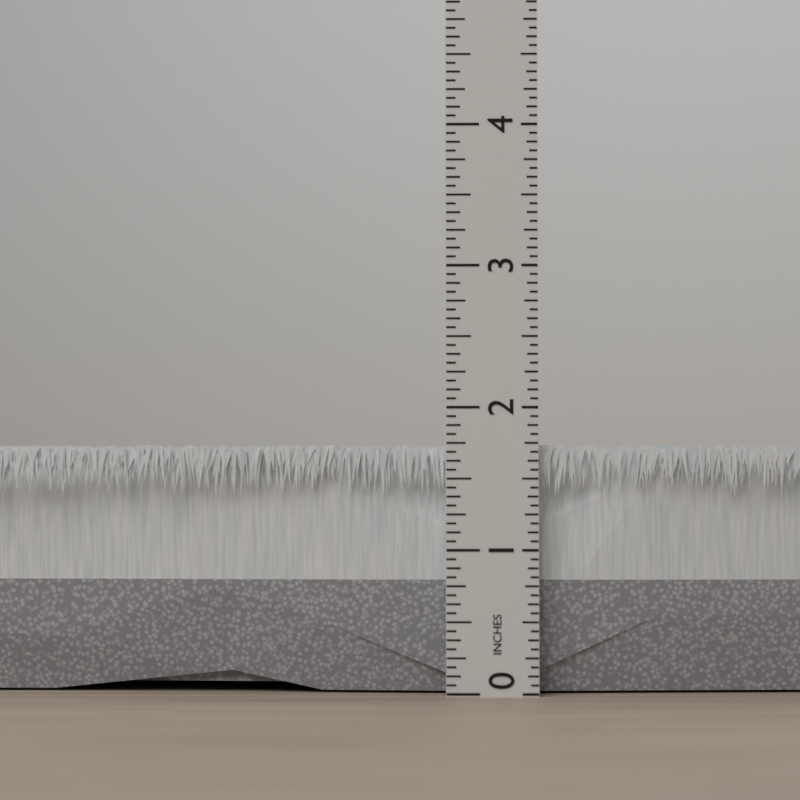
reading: 1.7500 in
